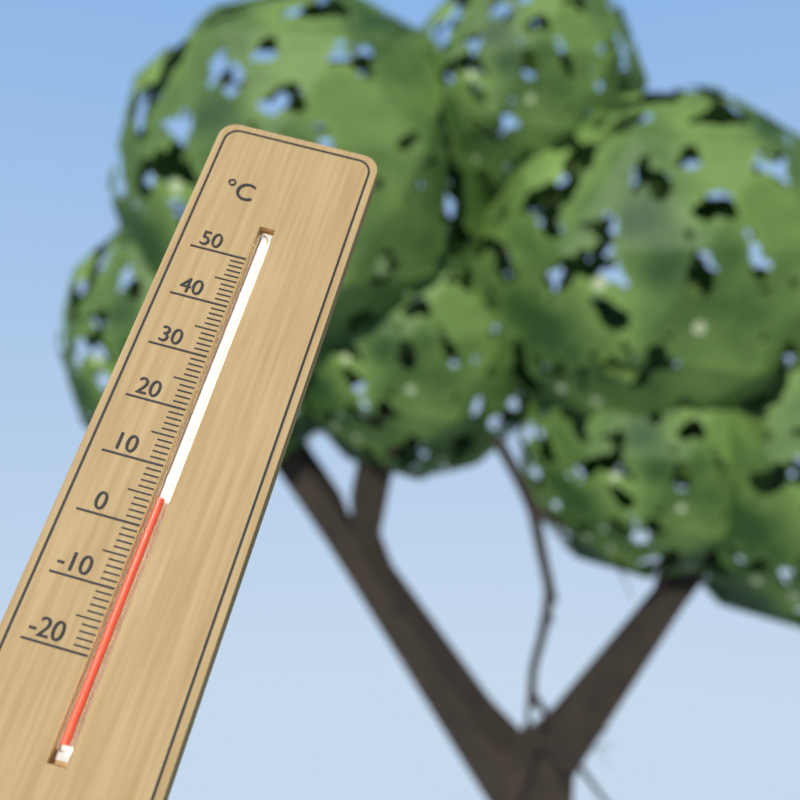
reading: 5 °C
